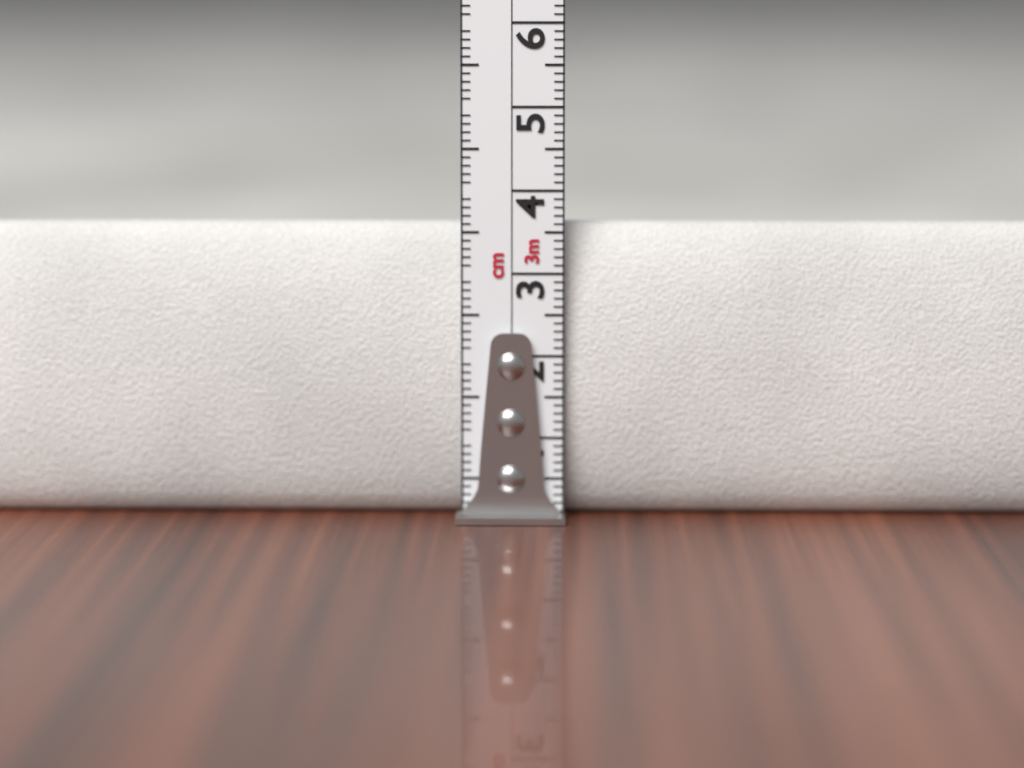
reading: 3.6 cm
